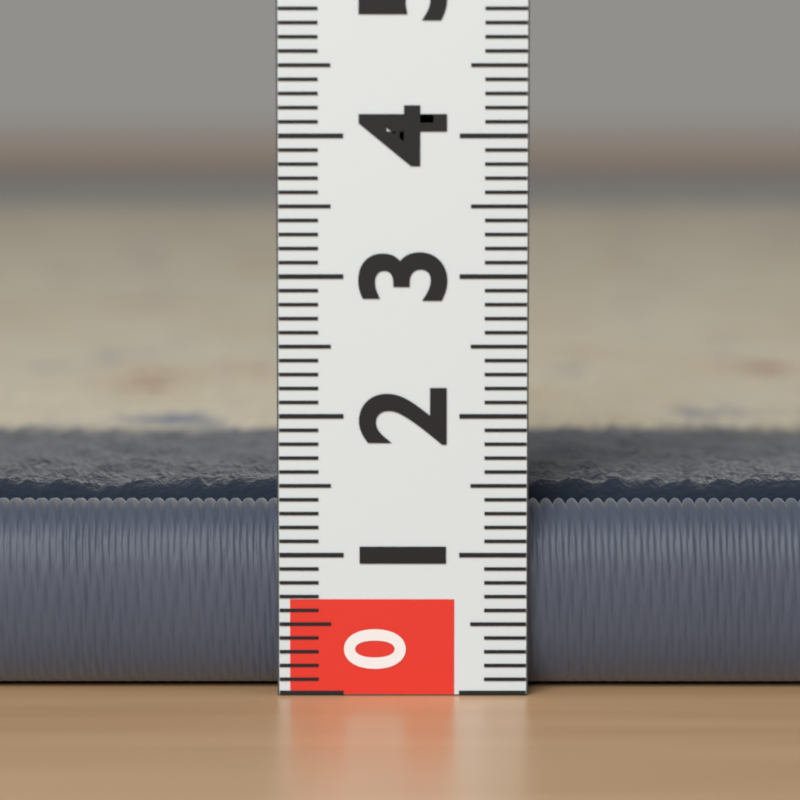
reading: 1.5 (no unit)
